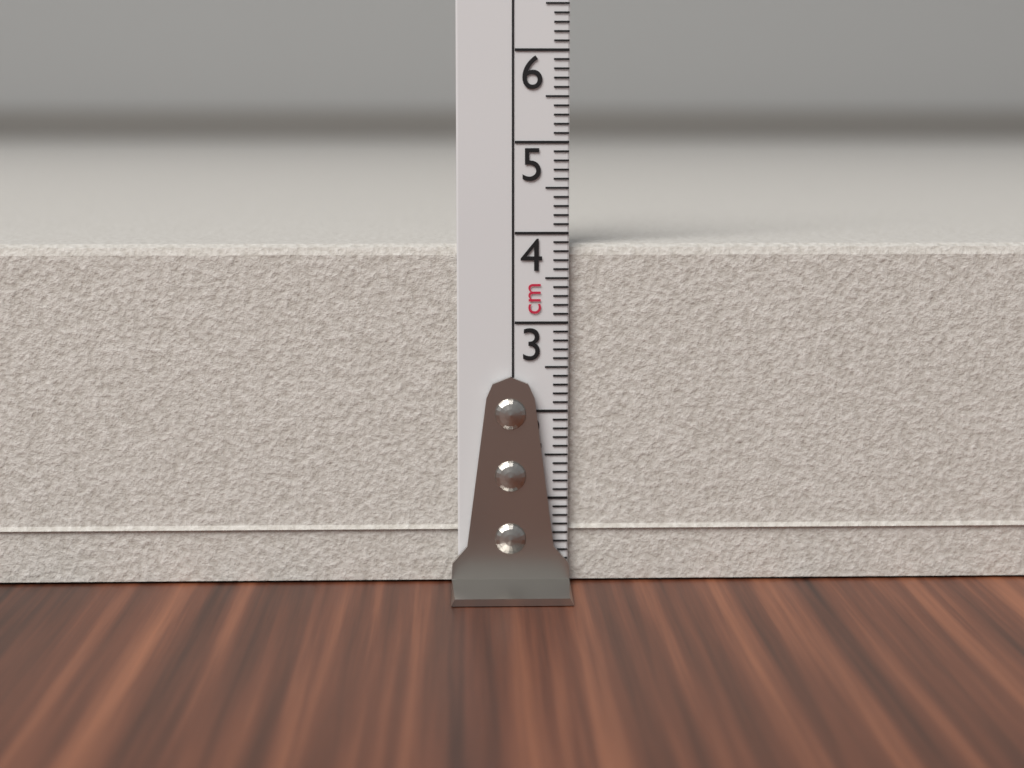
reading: 3.9 cm
